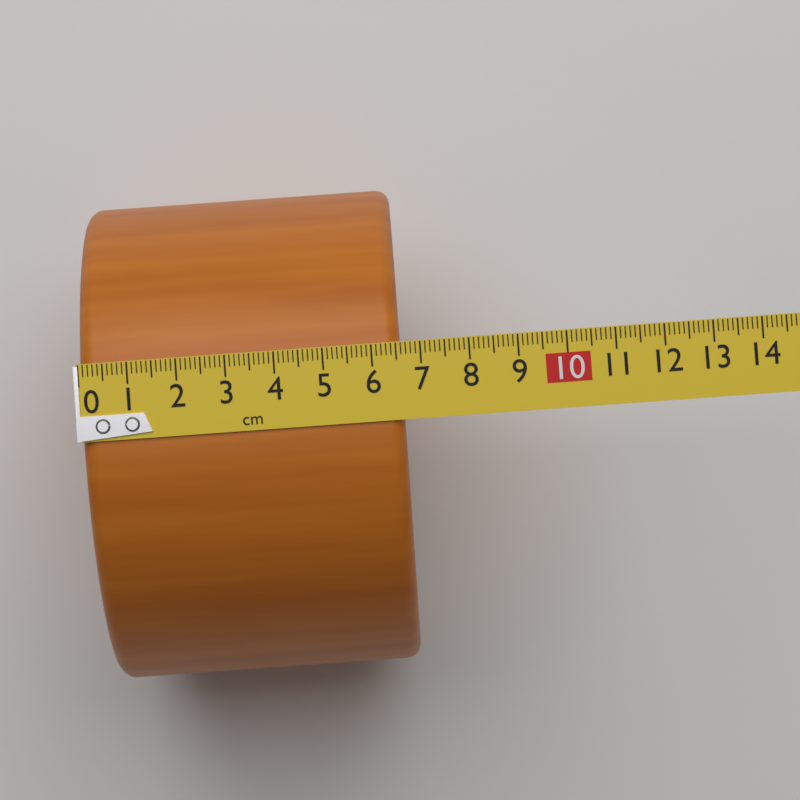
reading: 6.6 cm
